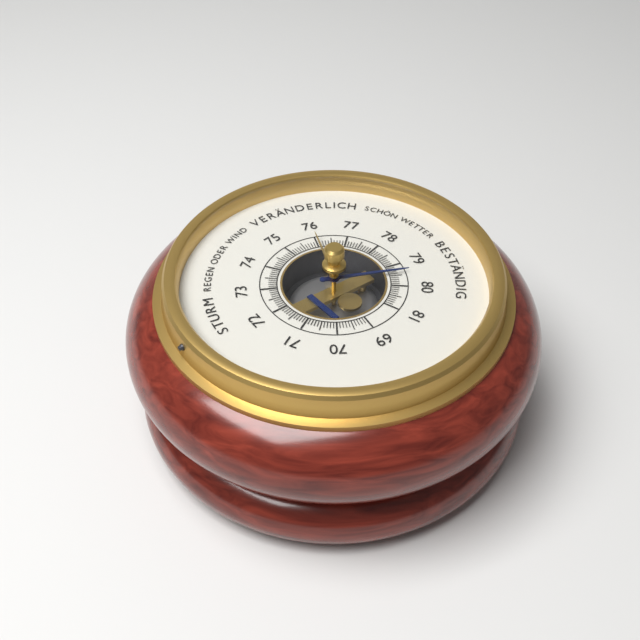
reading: 79.4 (no unit)
